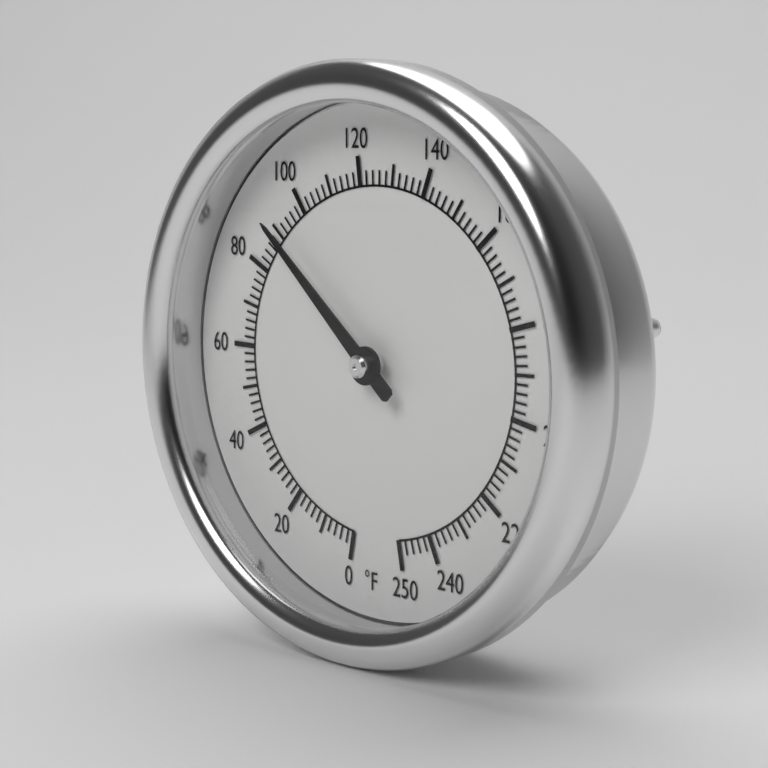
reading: 90 °F
